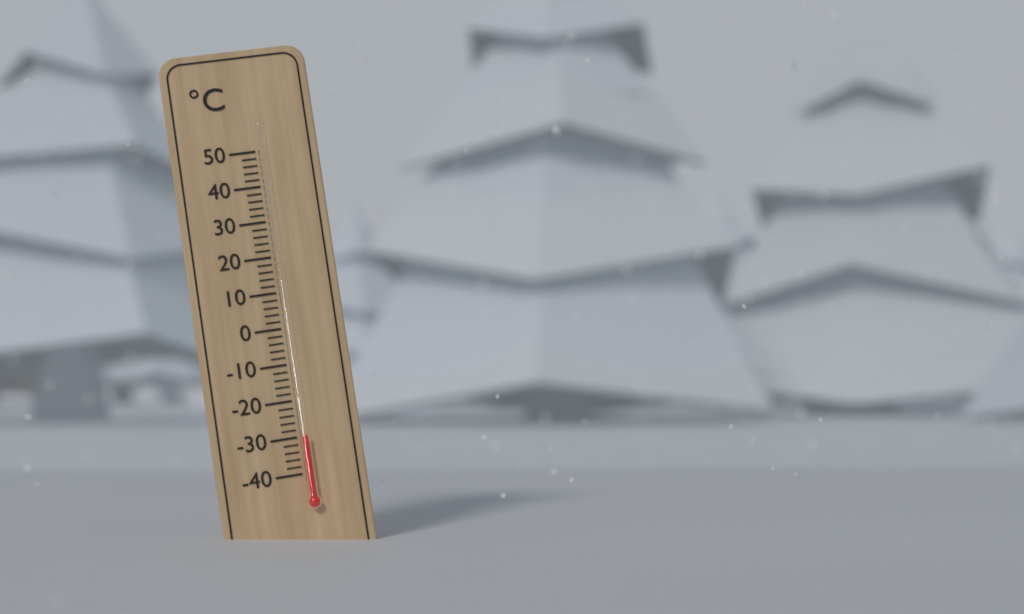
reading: -30 °C
